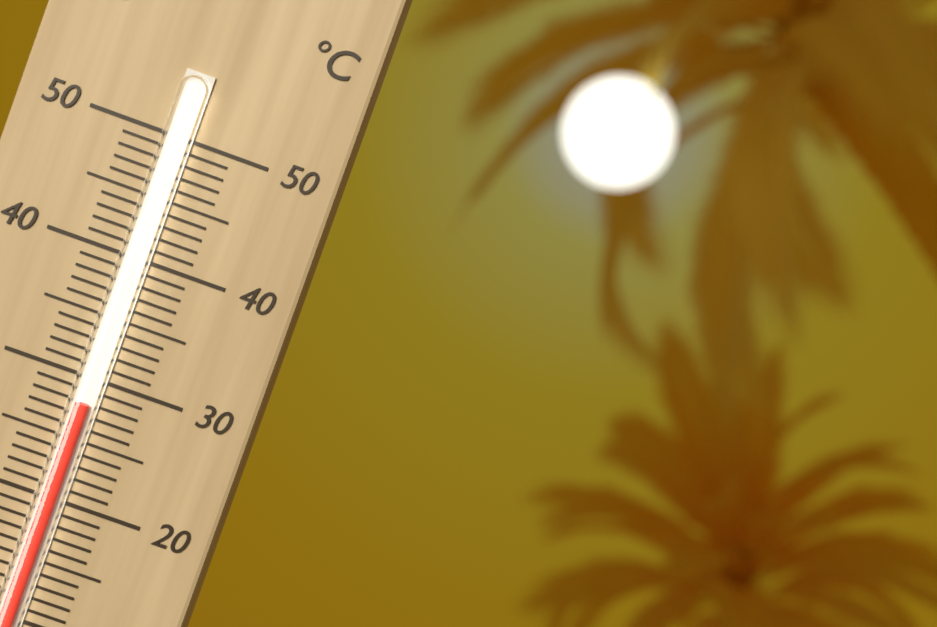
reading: 28 °C
